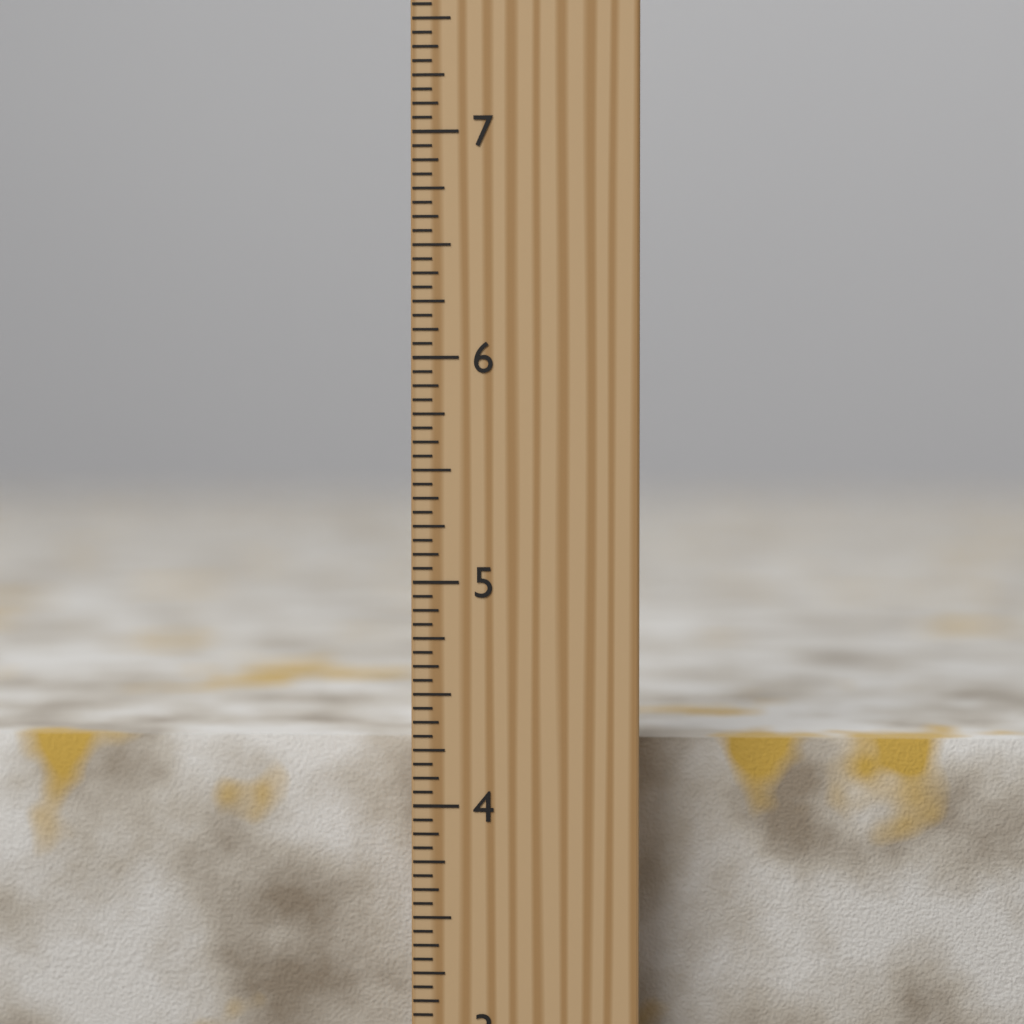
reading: 4.2500 inch
